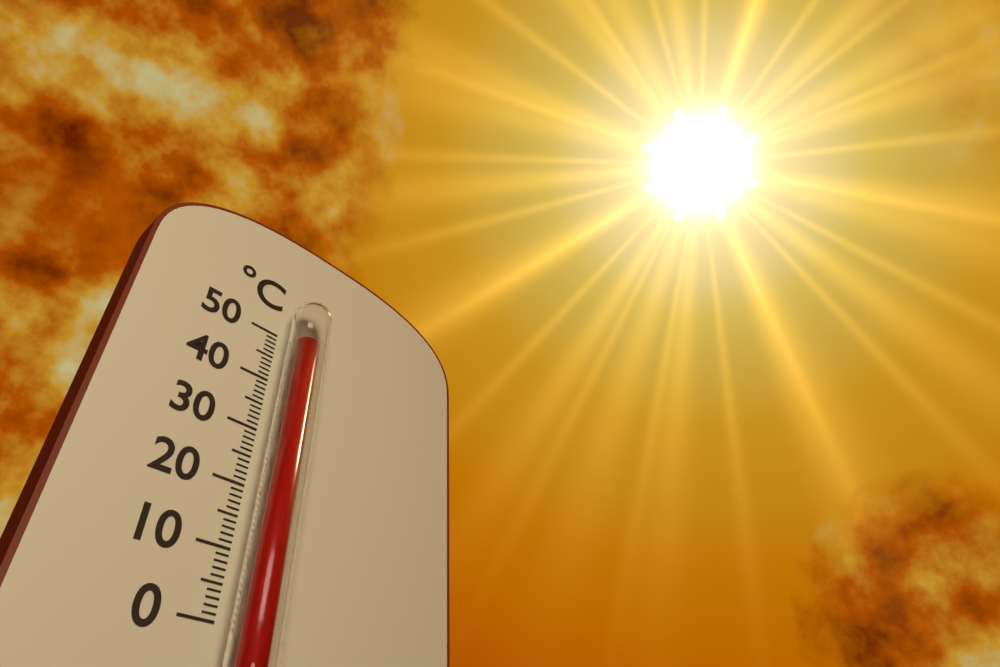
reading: 48 °C
